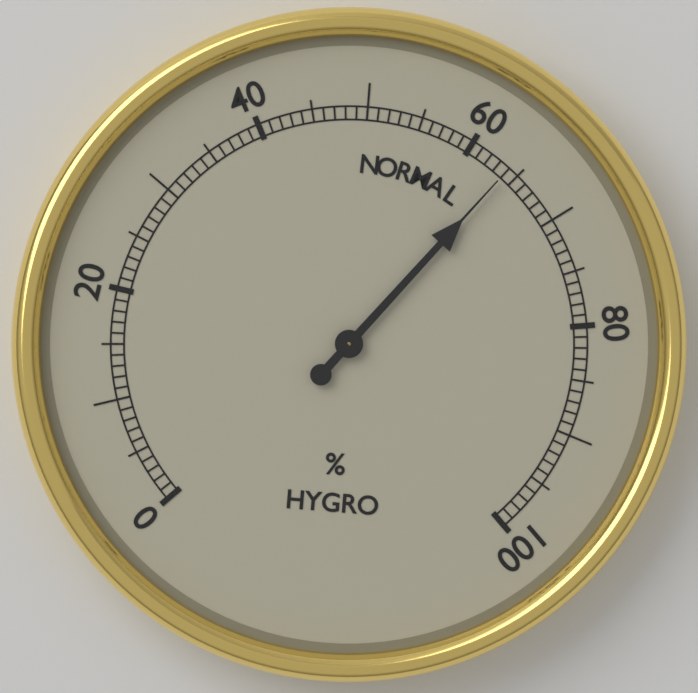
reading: 64 %
